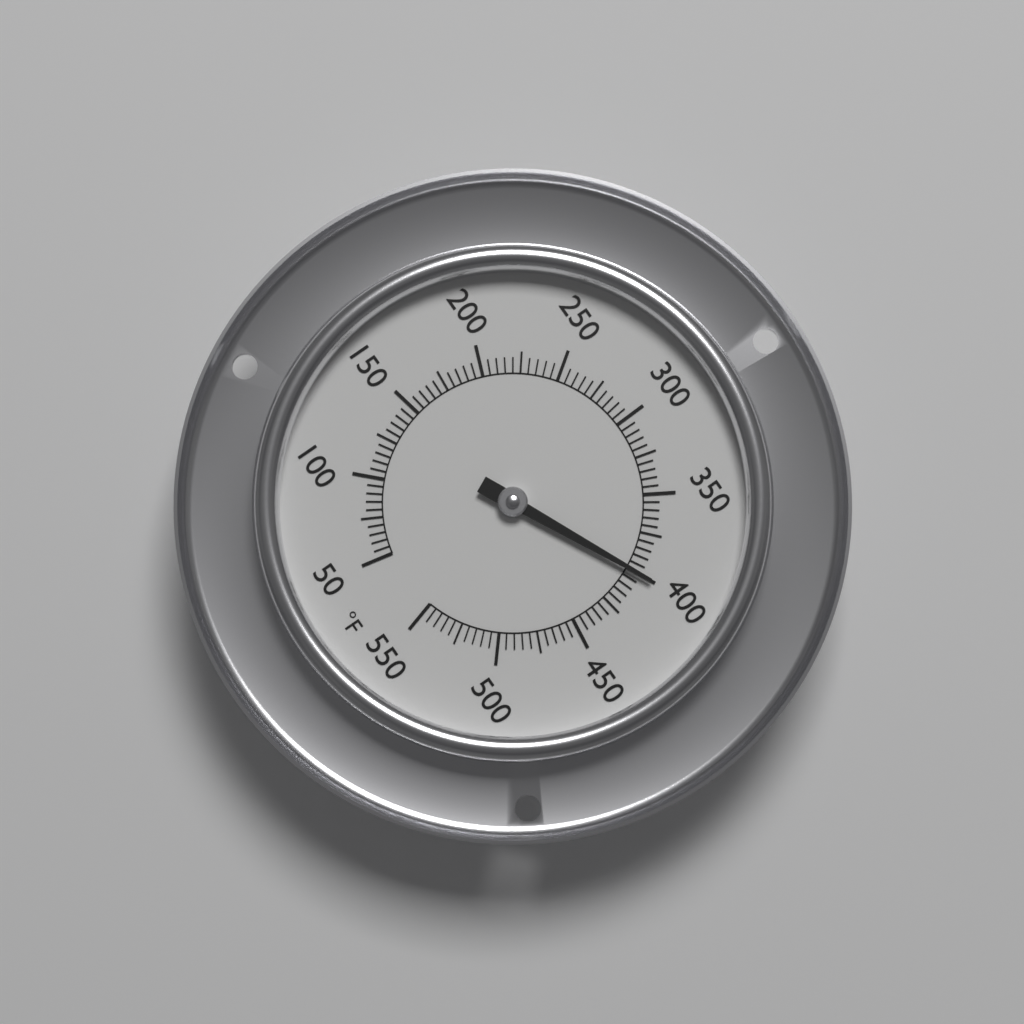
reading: 400 °F
